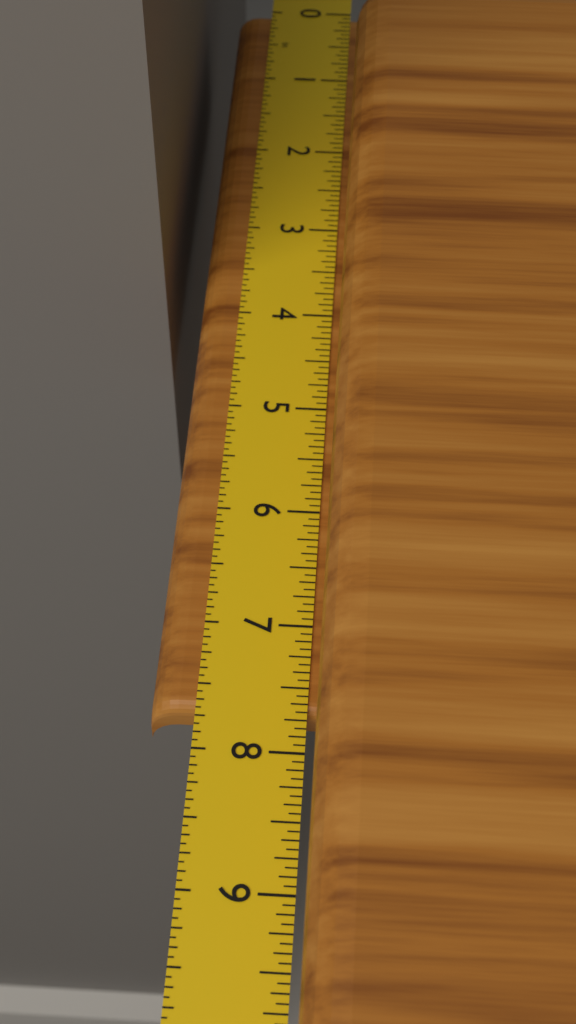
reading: 7.6875 in
